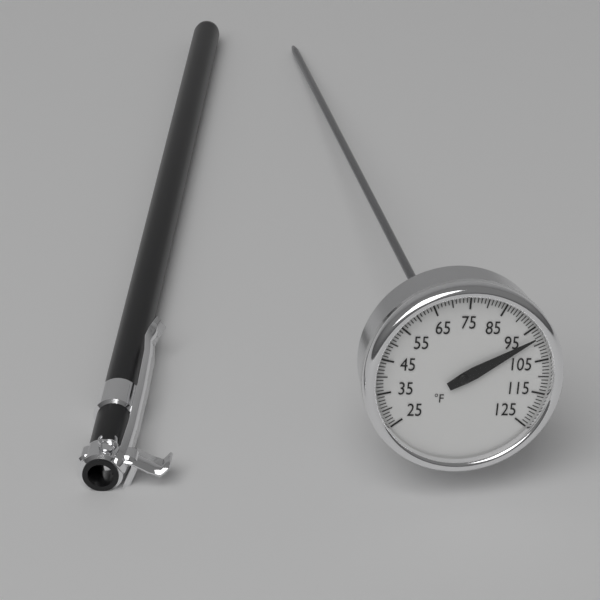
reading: 98 °F
